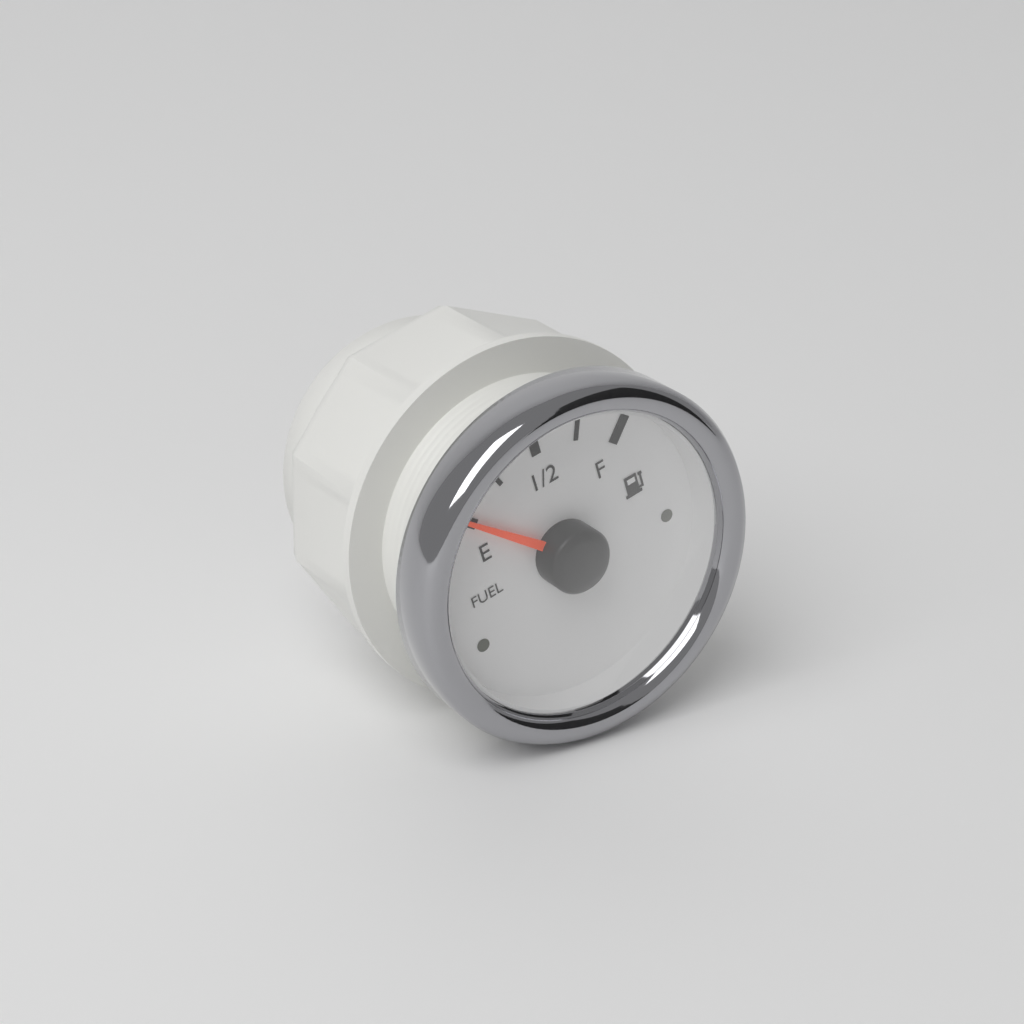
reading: 0.00 (no unit)
